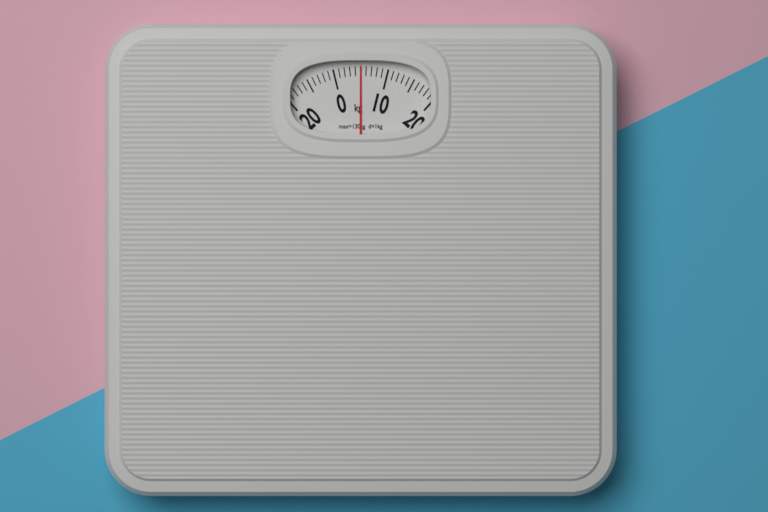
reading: 5 kg
